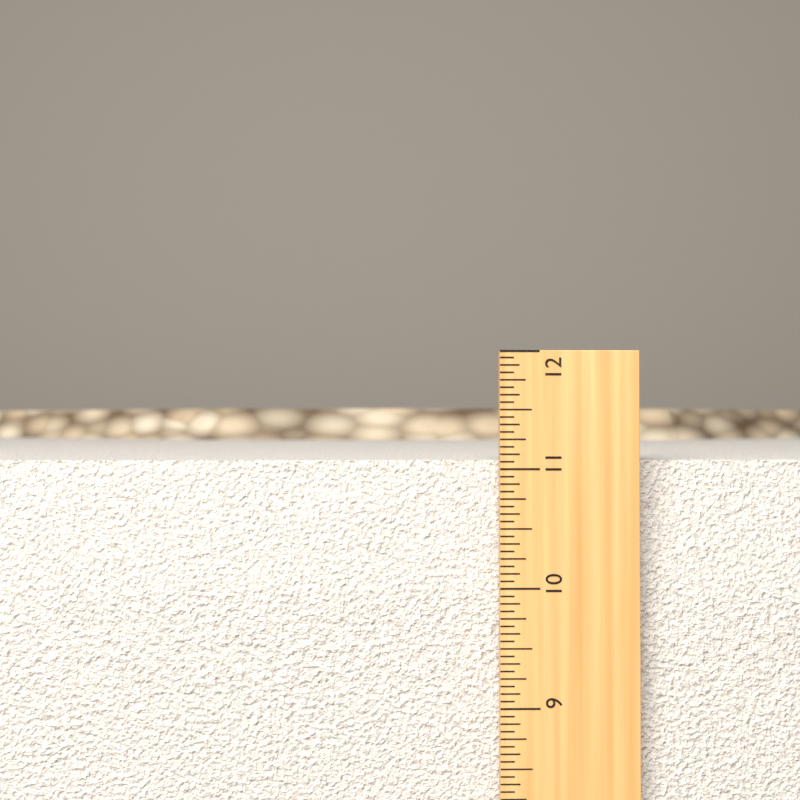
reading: 11.0625 in
